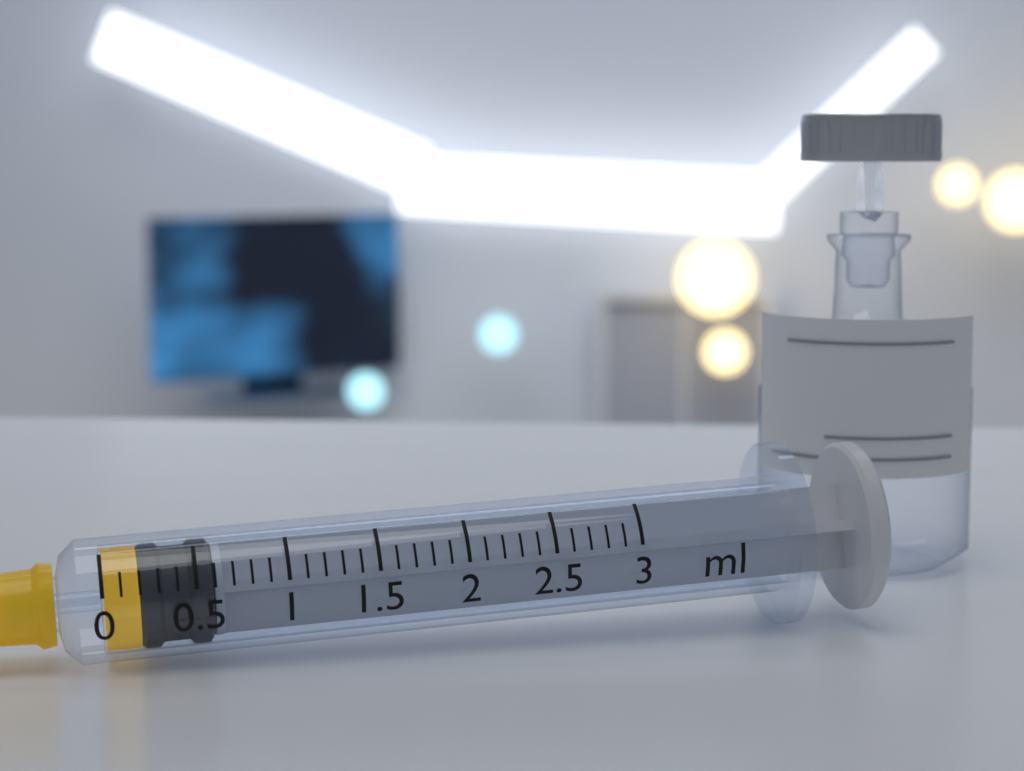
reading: 0.2 ml
